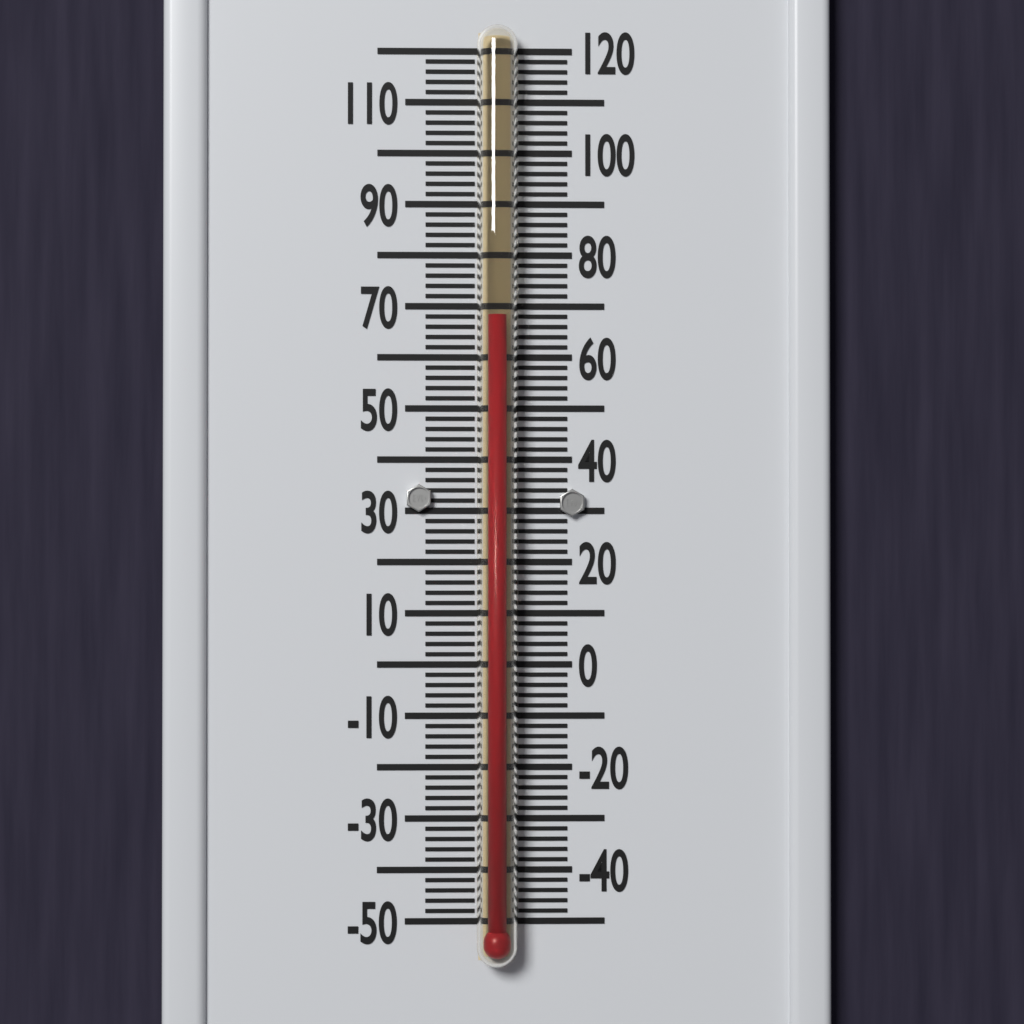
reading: 68 °F
